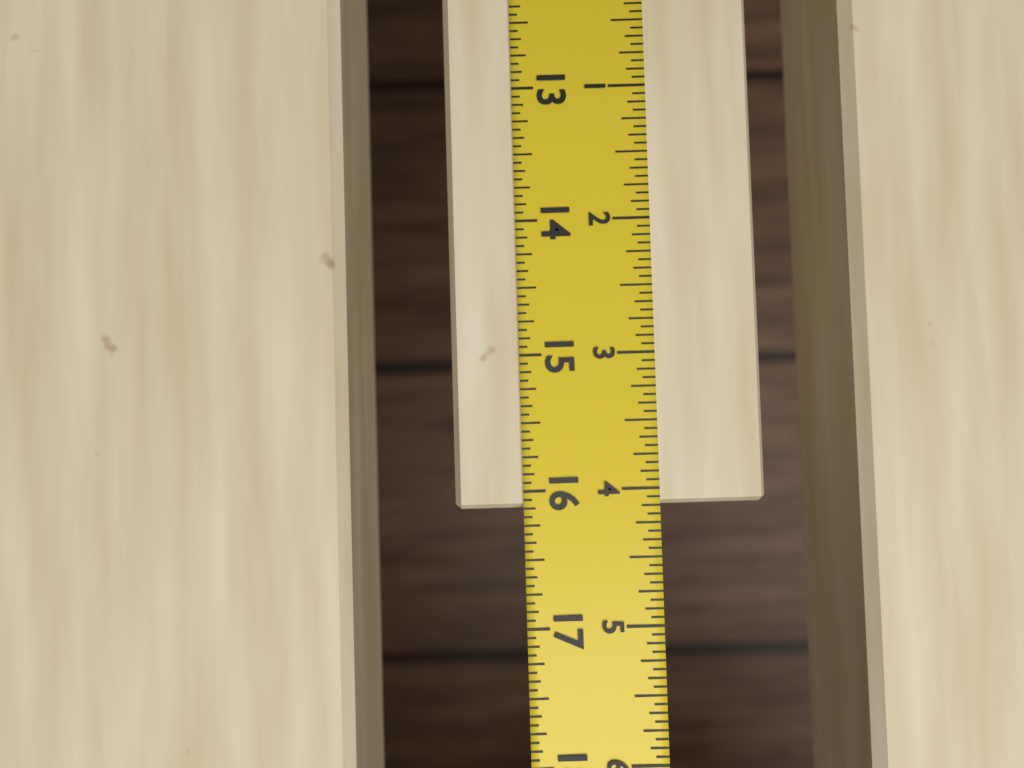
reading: 16.1250 in
